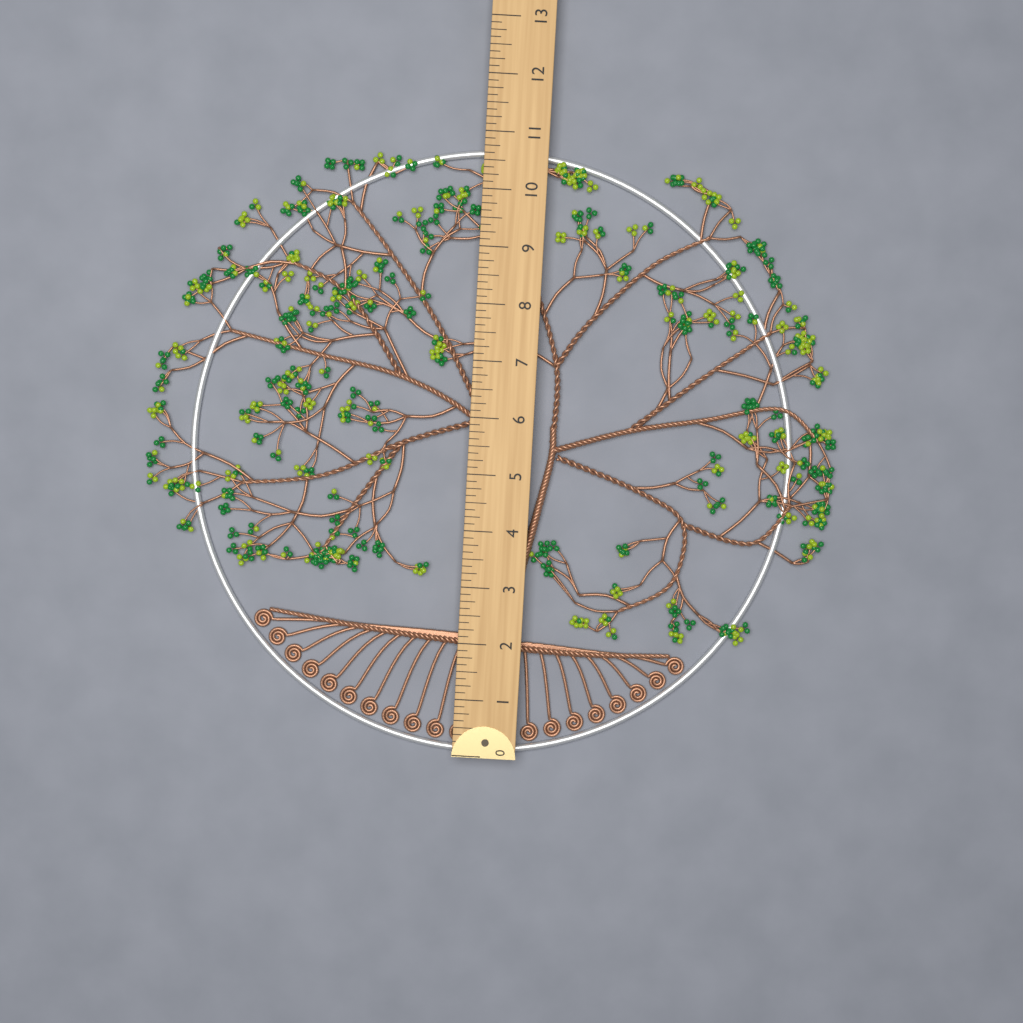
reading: 10.750 (no unit)
